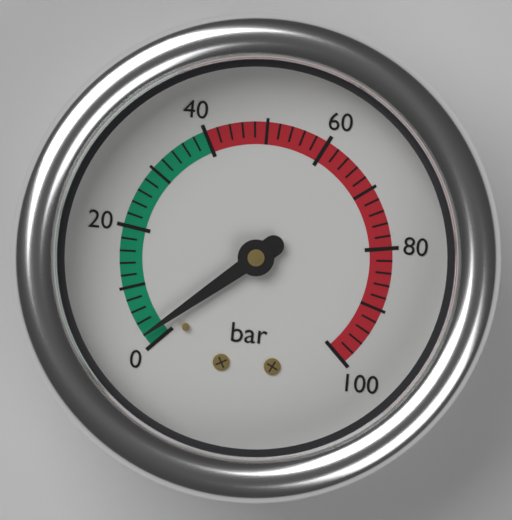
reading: 2 bar
